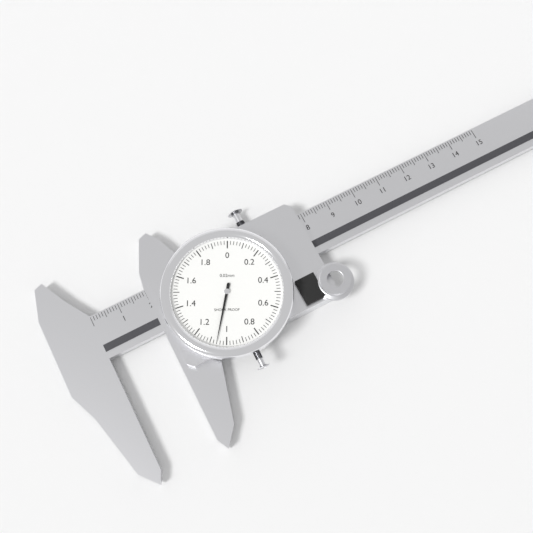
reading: 1.06 mm
